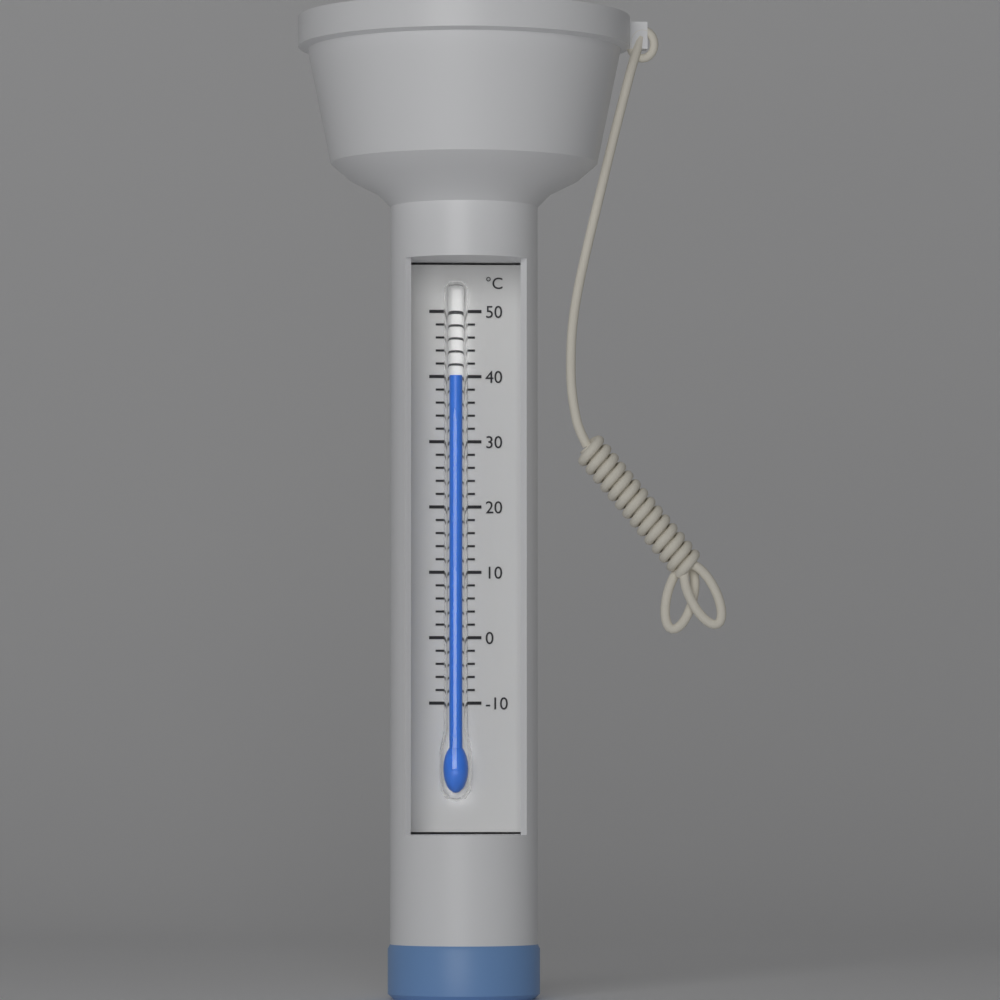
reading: 40 °C
